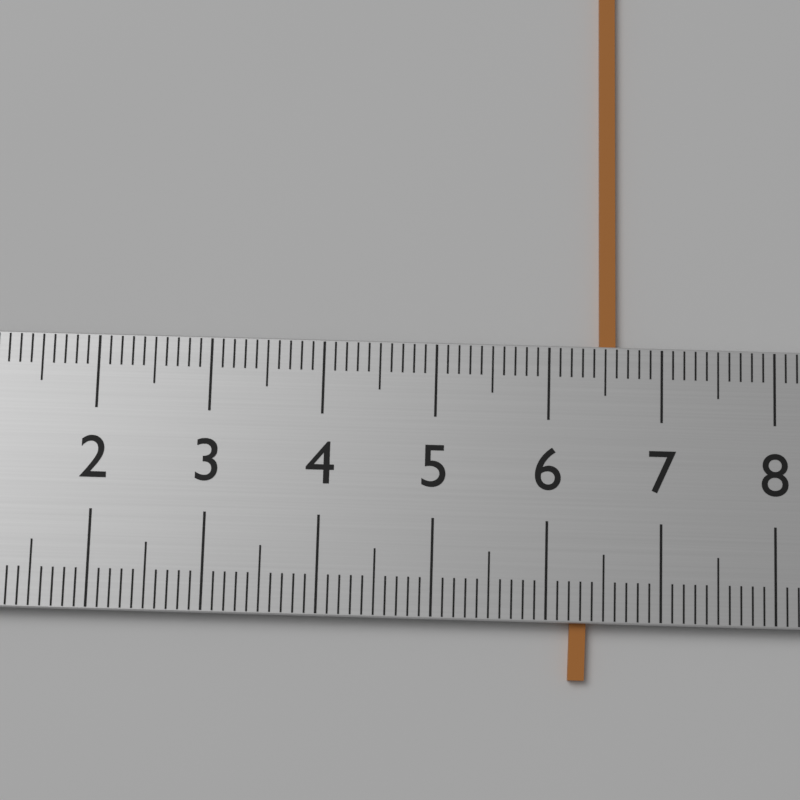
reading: 6.6 (no unit)
